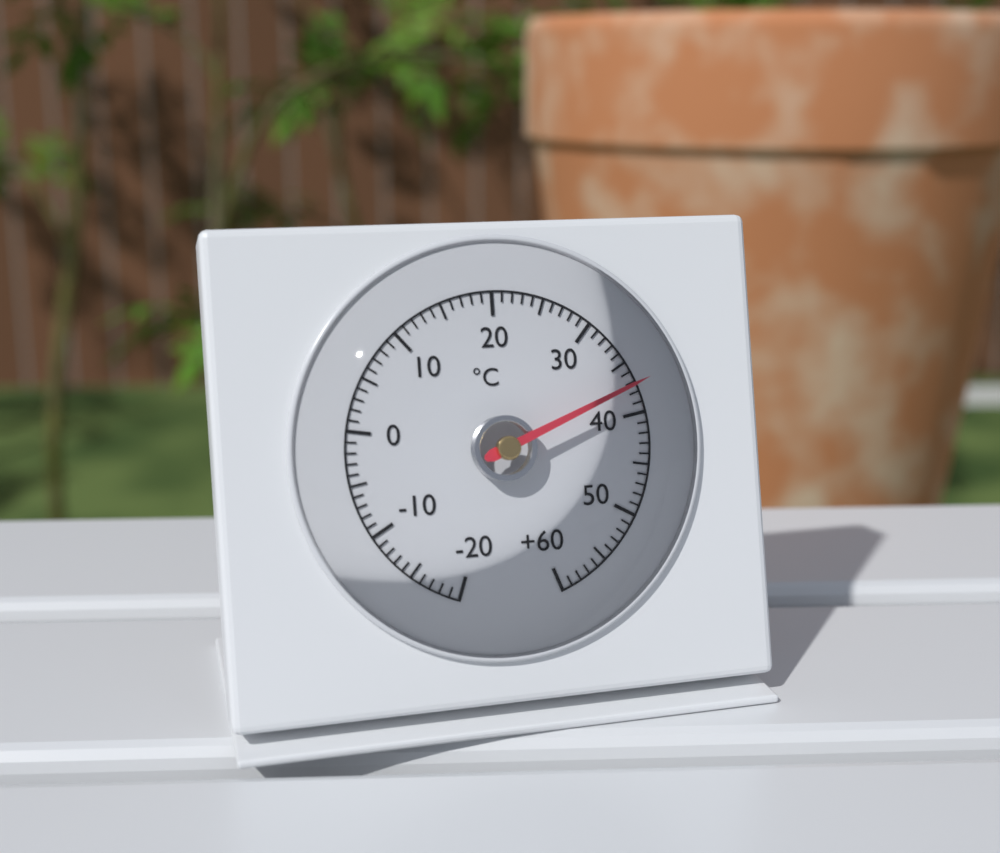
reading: 37 °C
